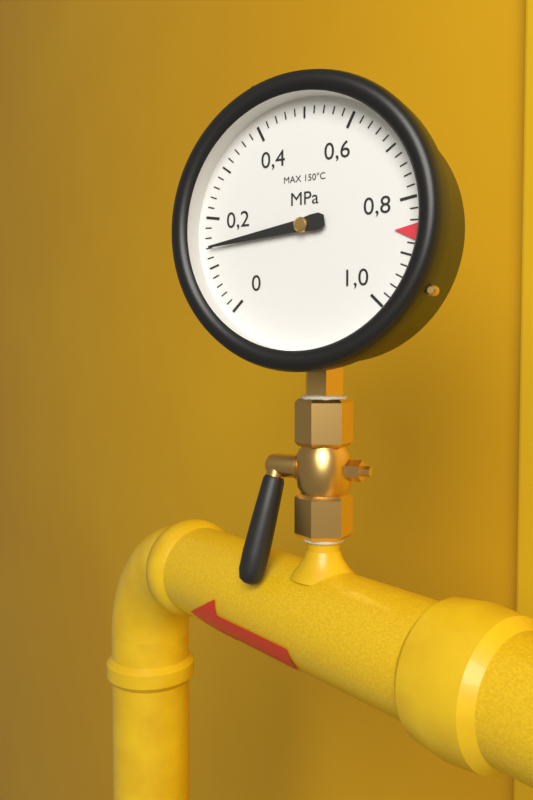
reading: 0.14 MPa
